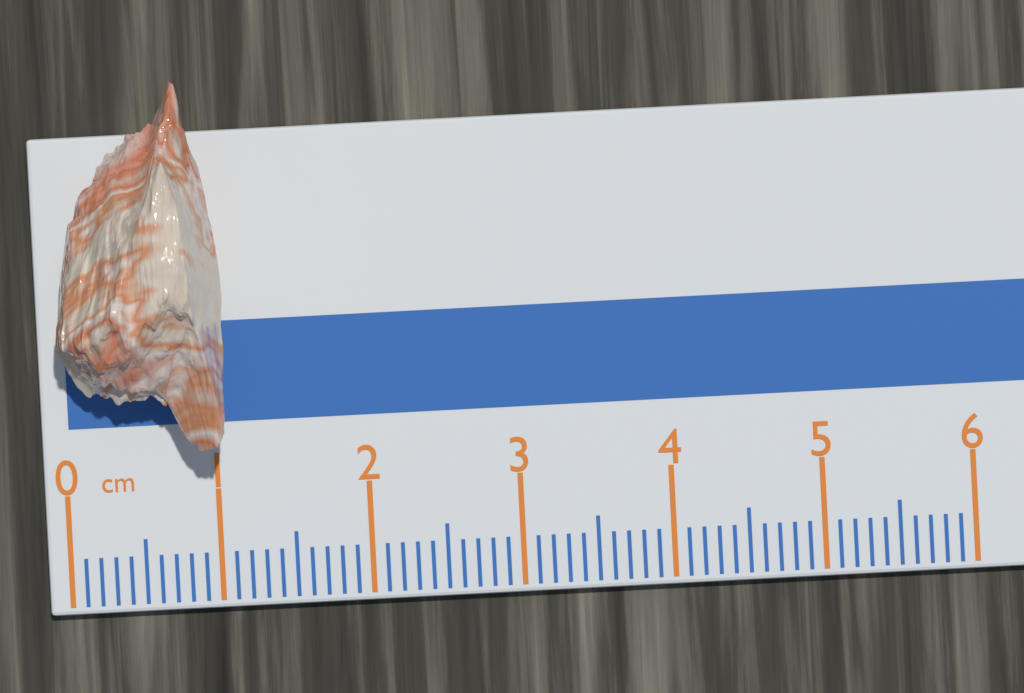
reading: 1.1 cm
